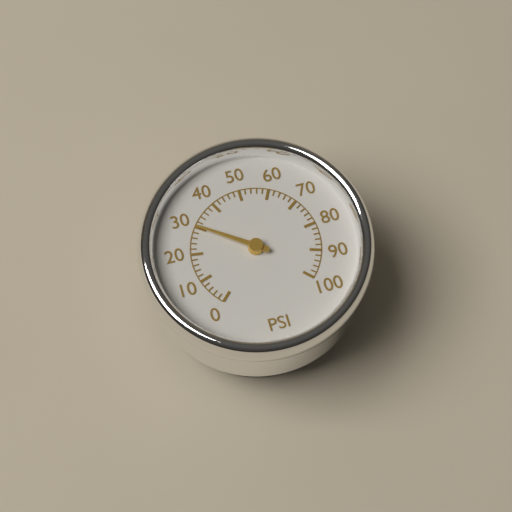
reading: 30 psi
